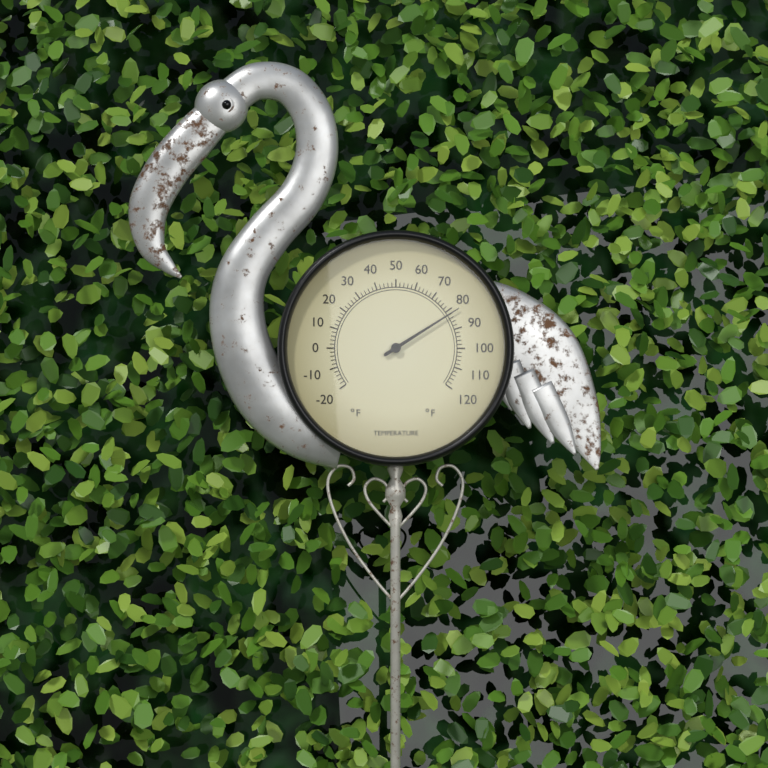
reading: 82 °F
